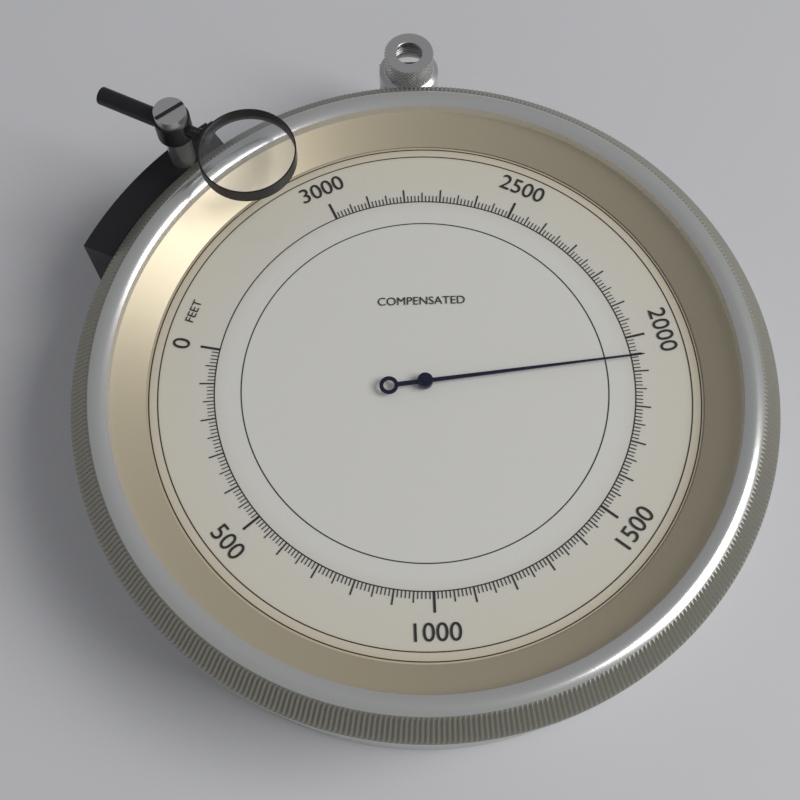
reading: 1940 feet
